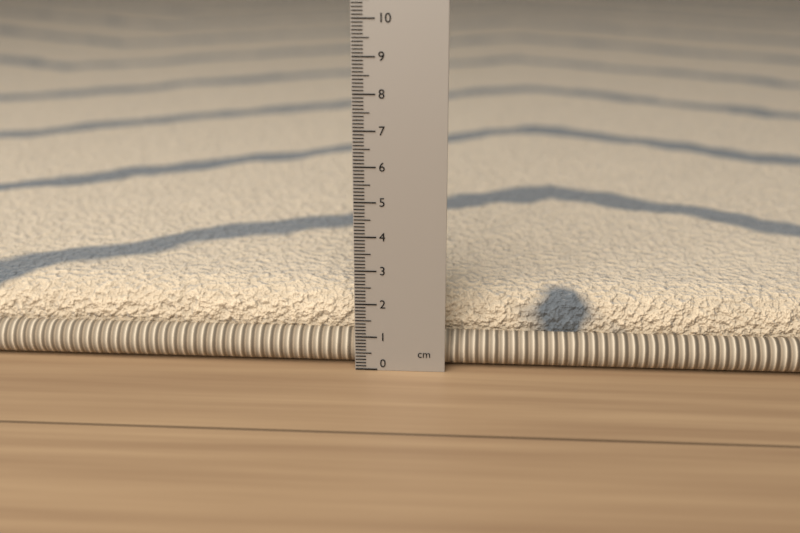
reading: 2.1 cm
